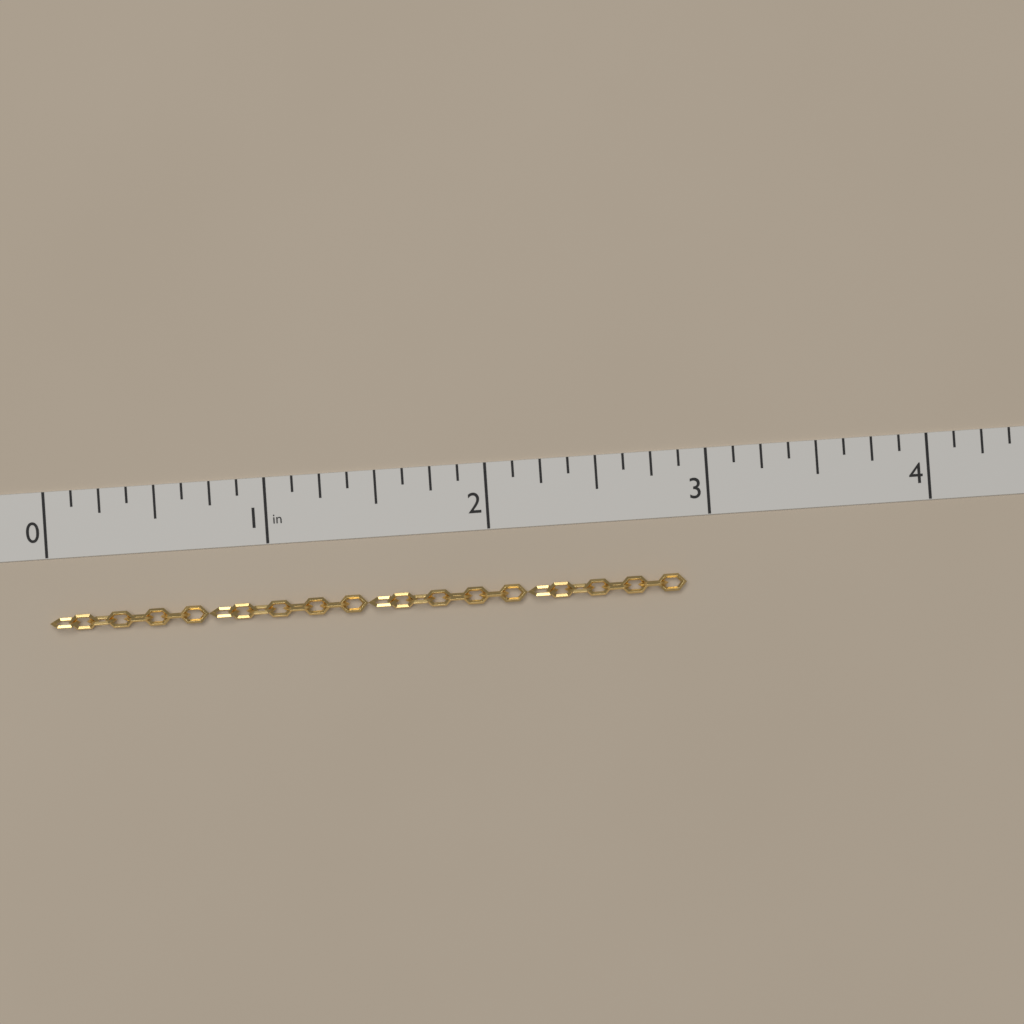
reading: 2.875 in
